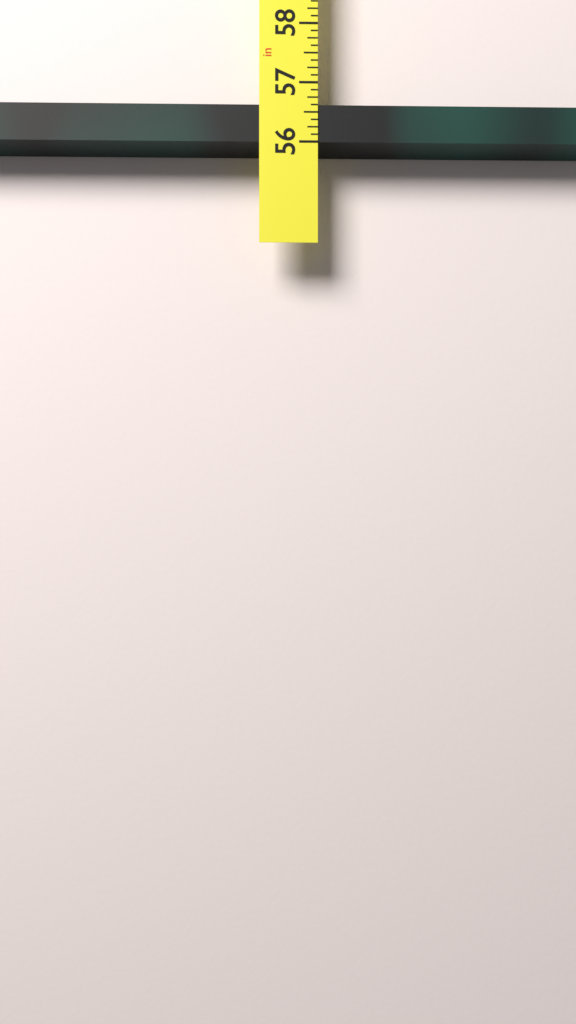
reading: 56.625 in
